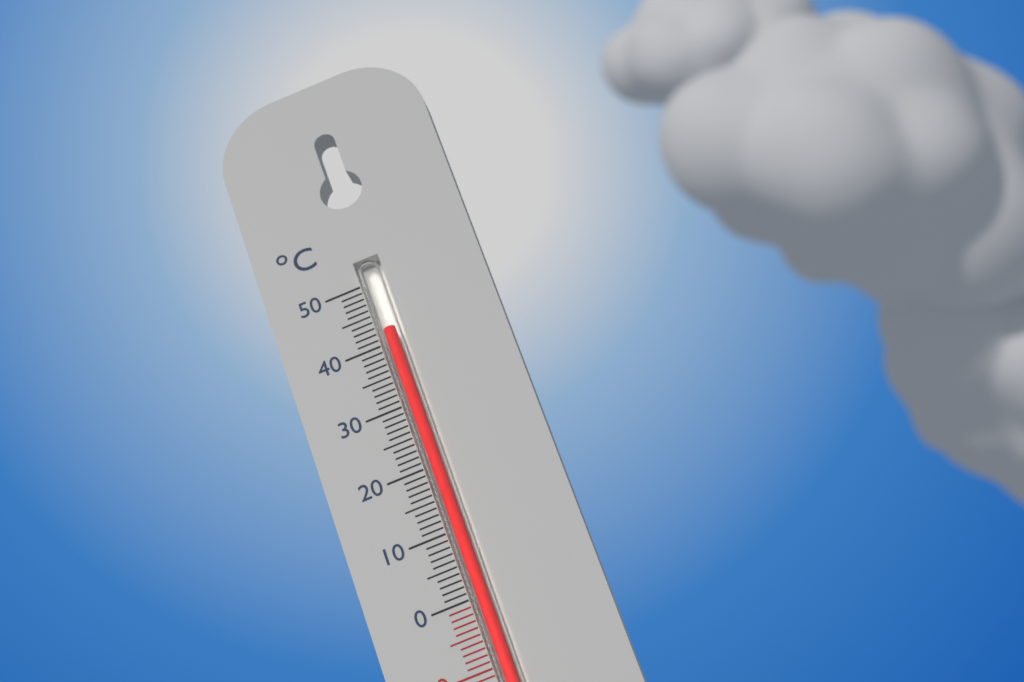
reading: 42 °C
